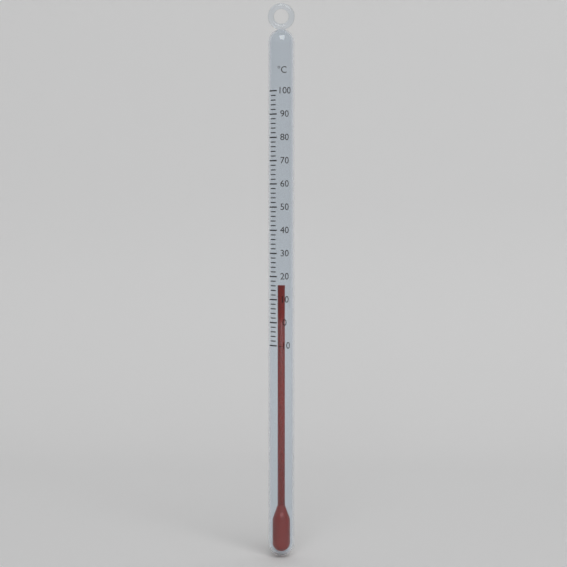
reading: 16 °C
